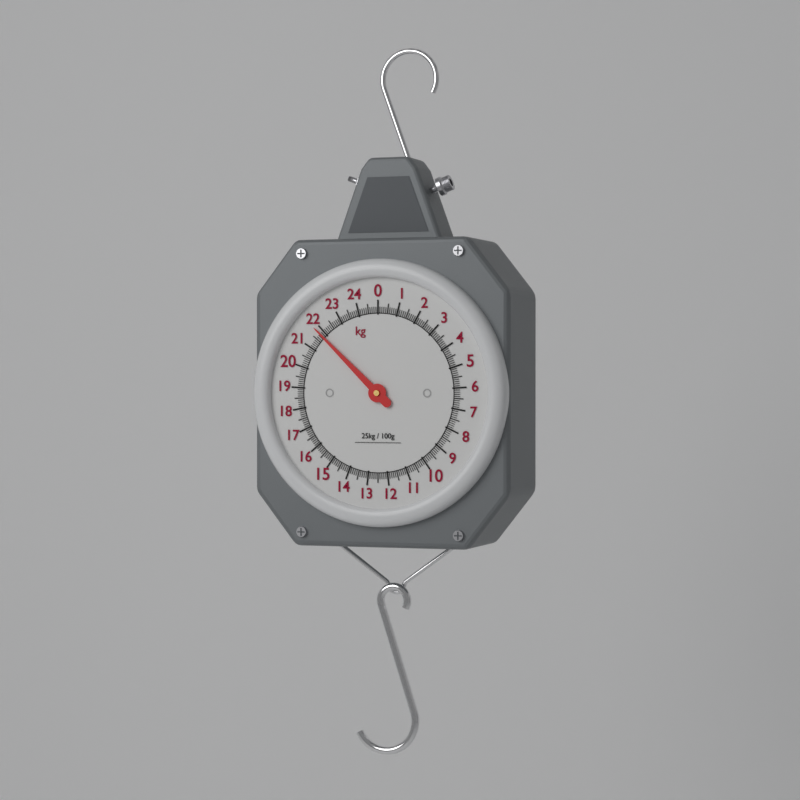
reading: 21.8 kg
